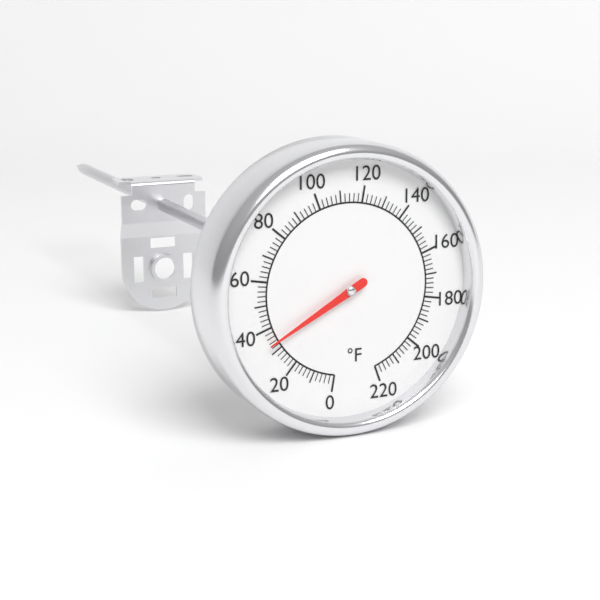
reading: 34 °F
